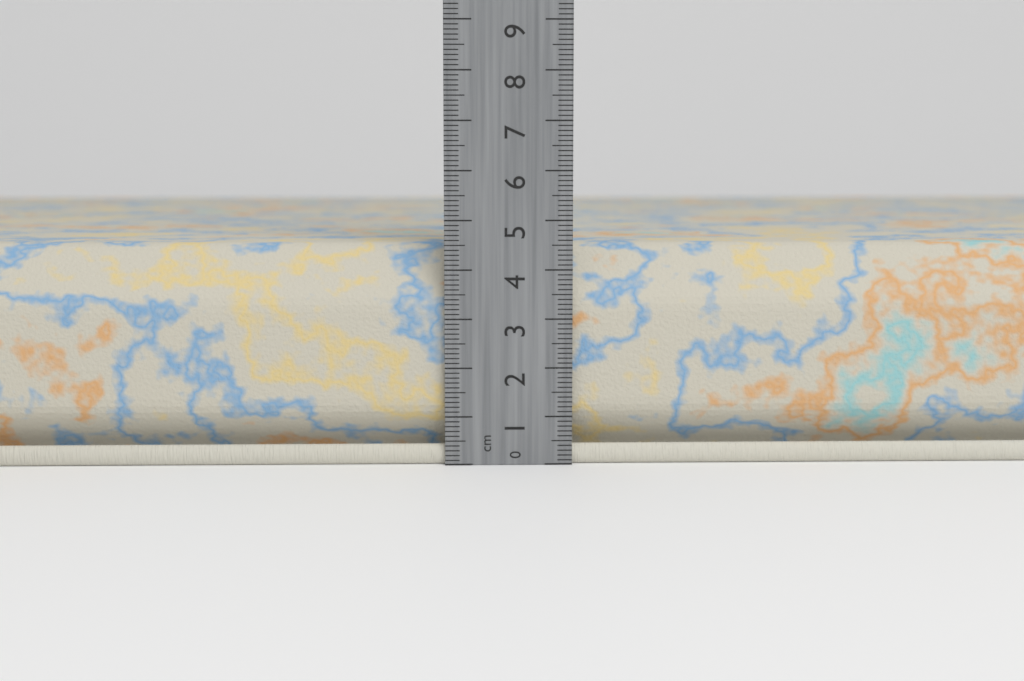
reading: 4.5 cm
